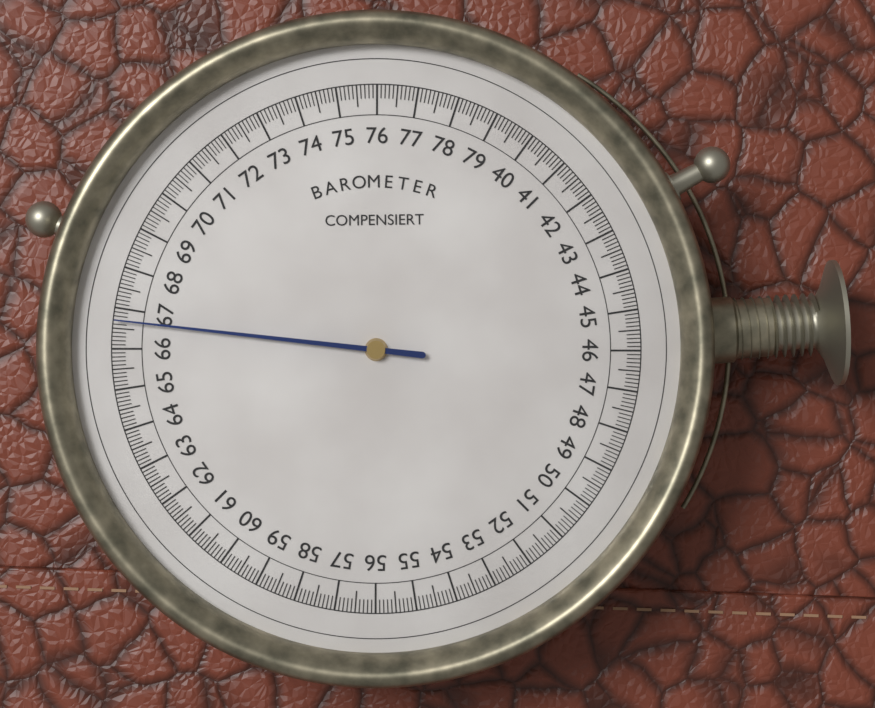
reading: 66.7 (no unit)
